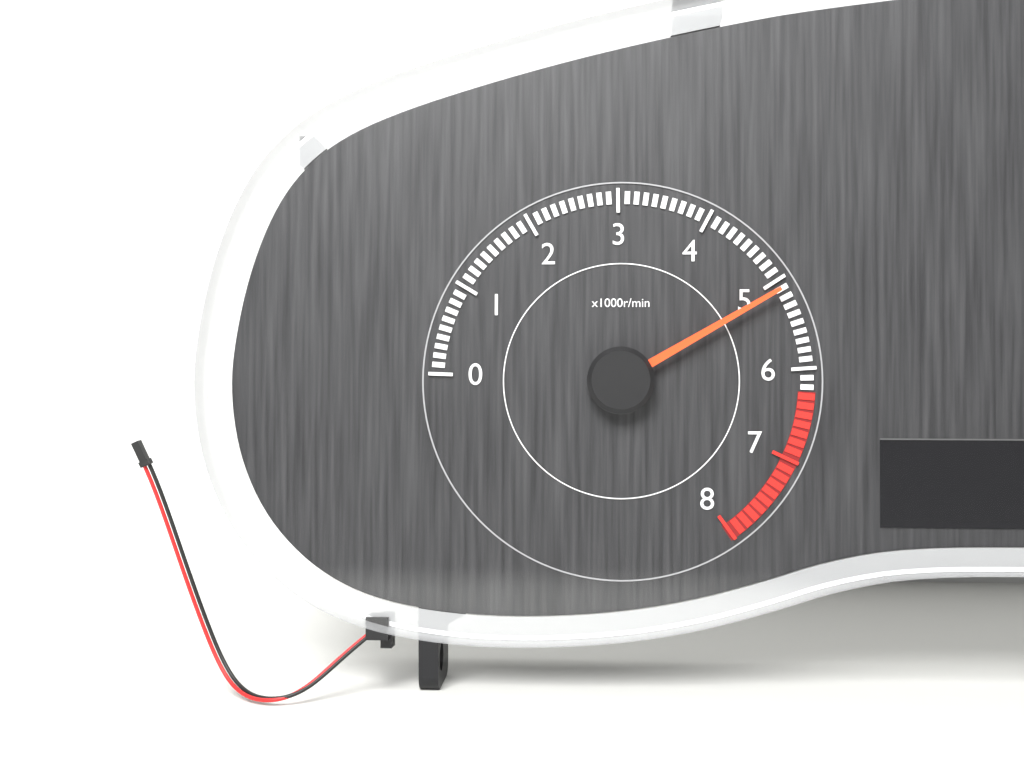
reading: 5100 r/min
